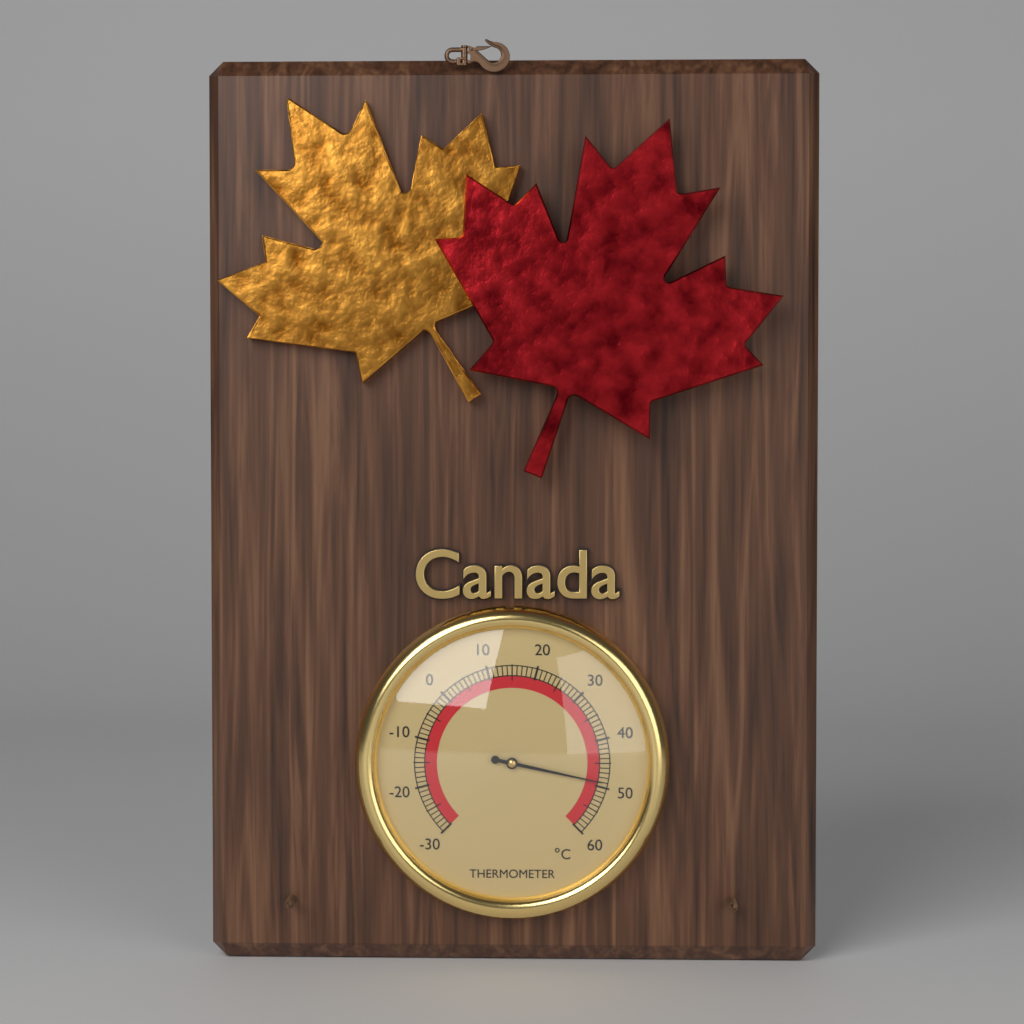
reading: 49 °C
